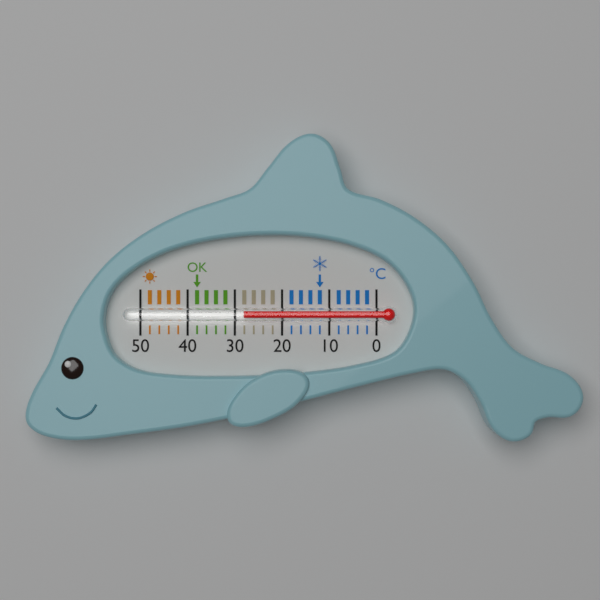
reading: 28 °C
